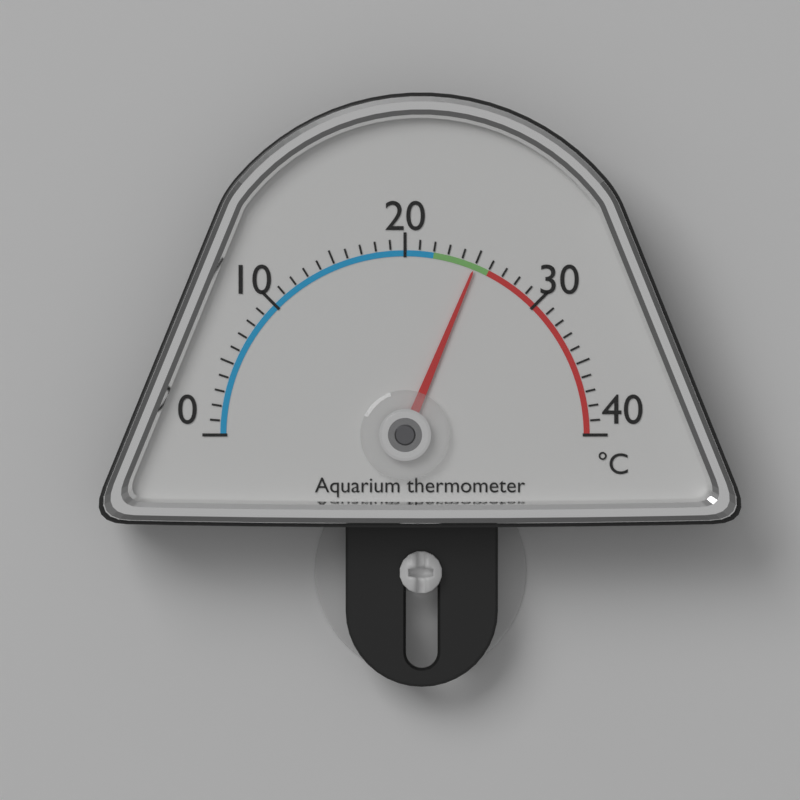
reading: 25 °C
